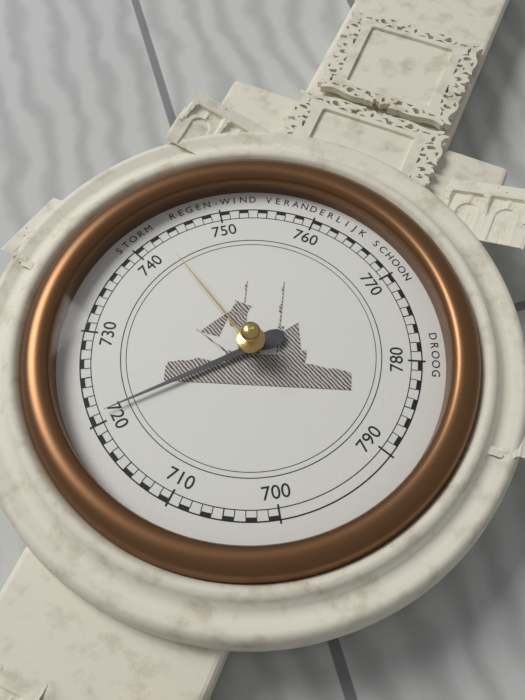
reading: 721 mmHg
